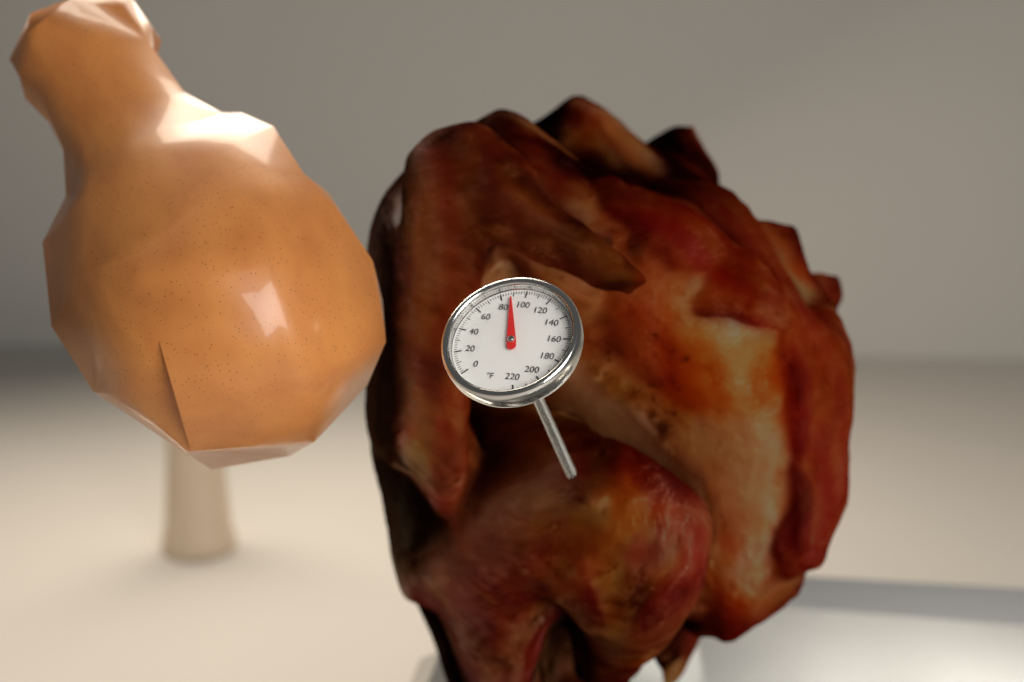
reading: 88 °F
